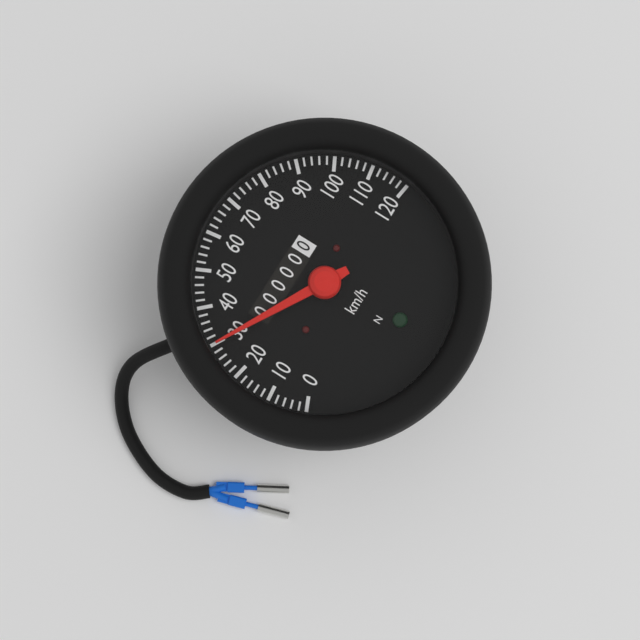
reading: 30 km/h
